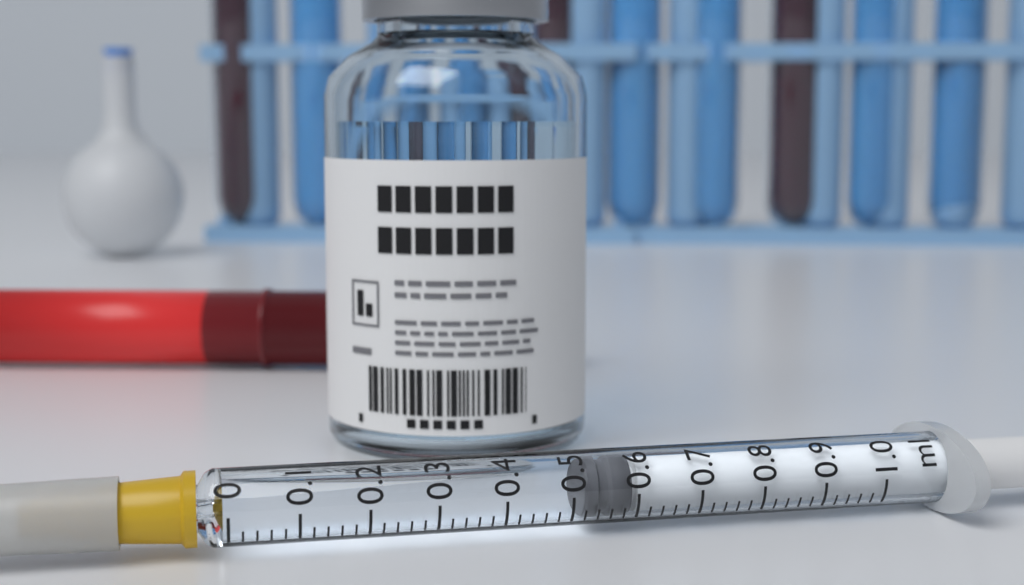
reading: 0.52 ml
